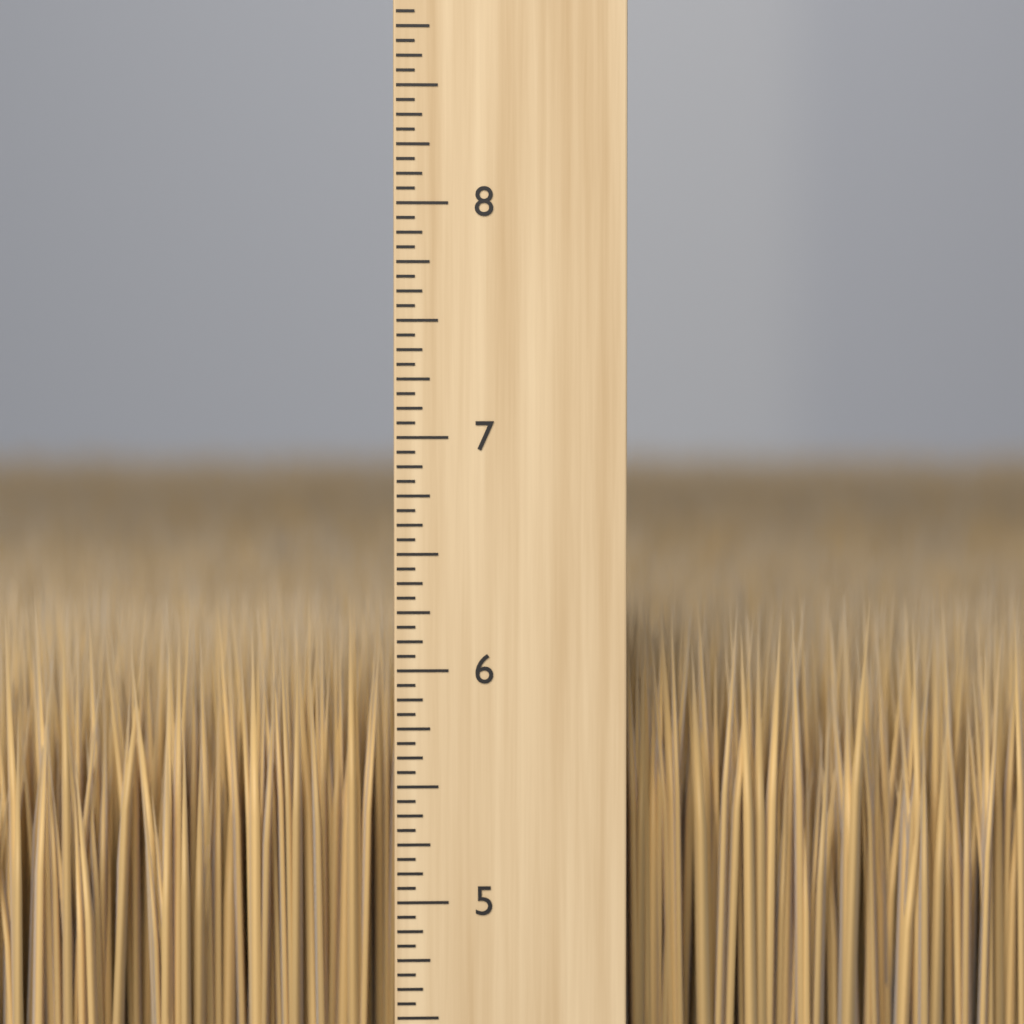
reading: 6.3125 inch
